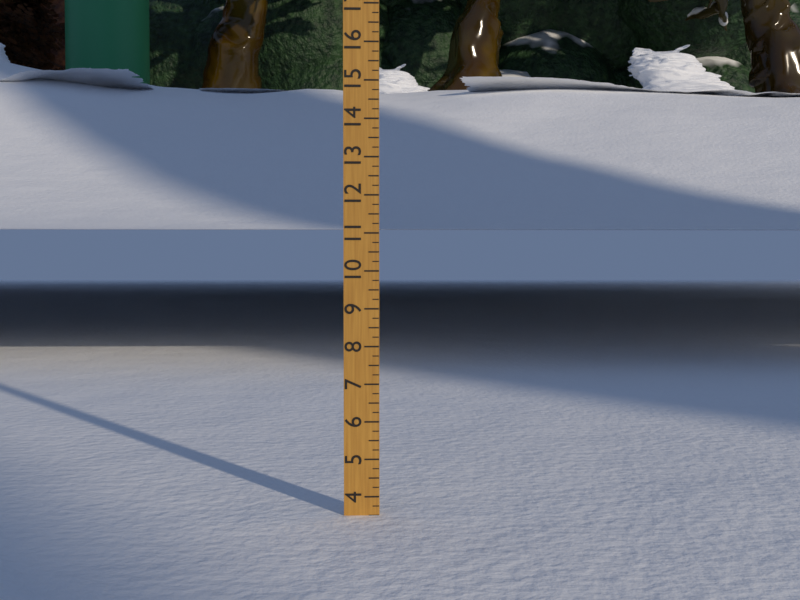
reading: 3.50 (no unit)
